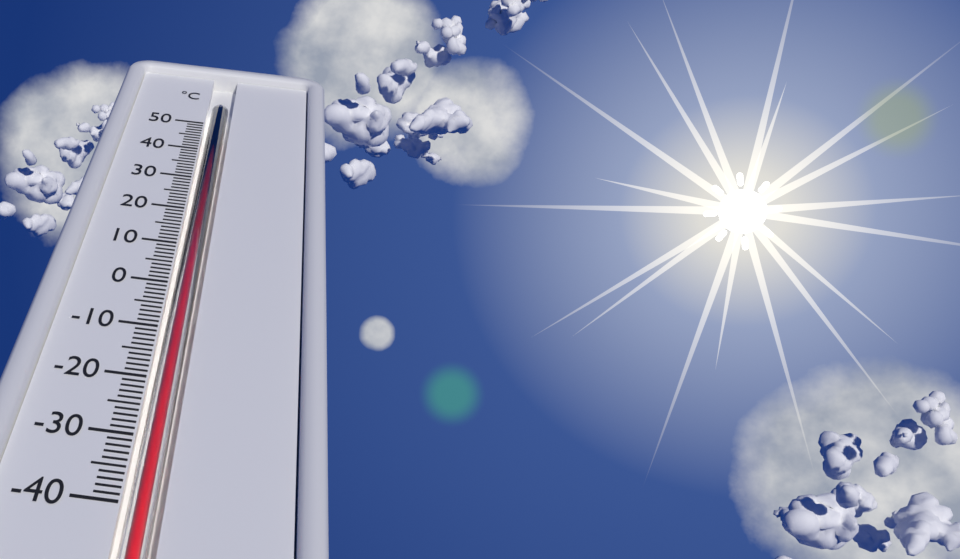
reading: 49 °C
